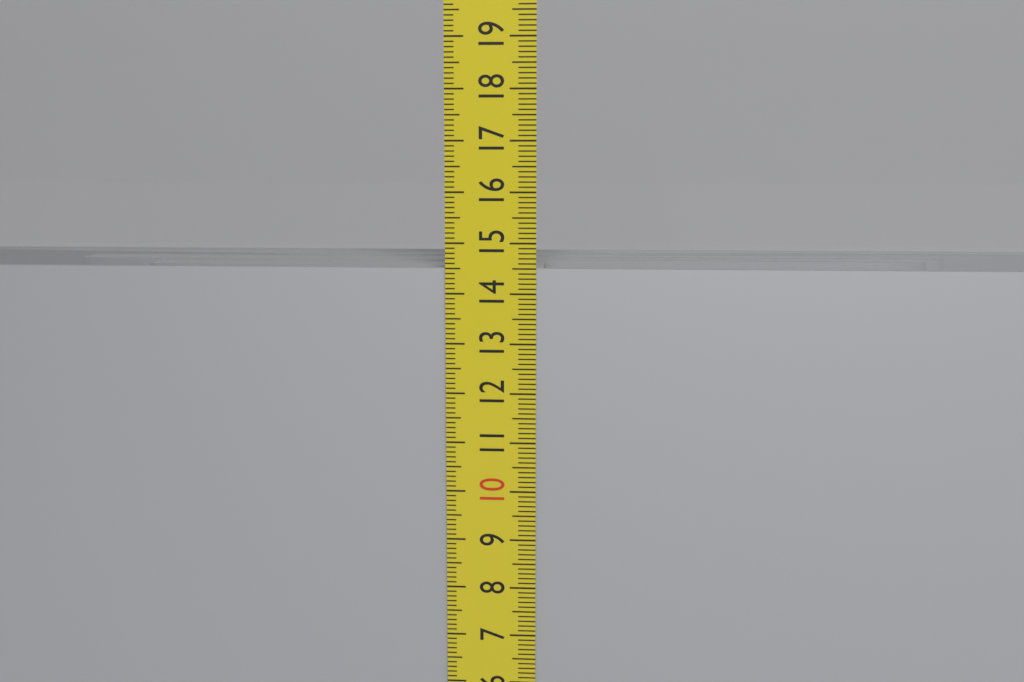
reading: 14.5 cm
